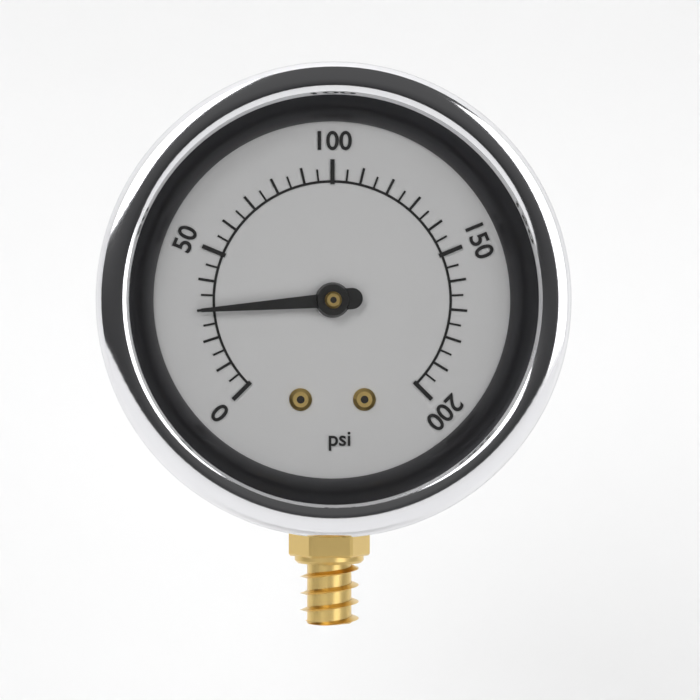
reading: 30 psi
